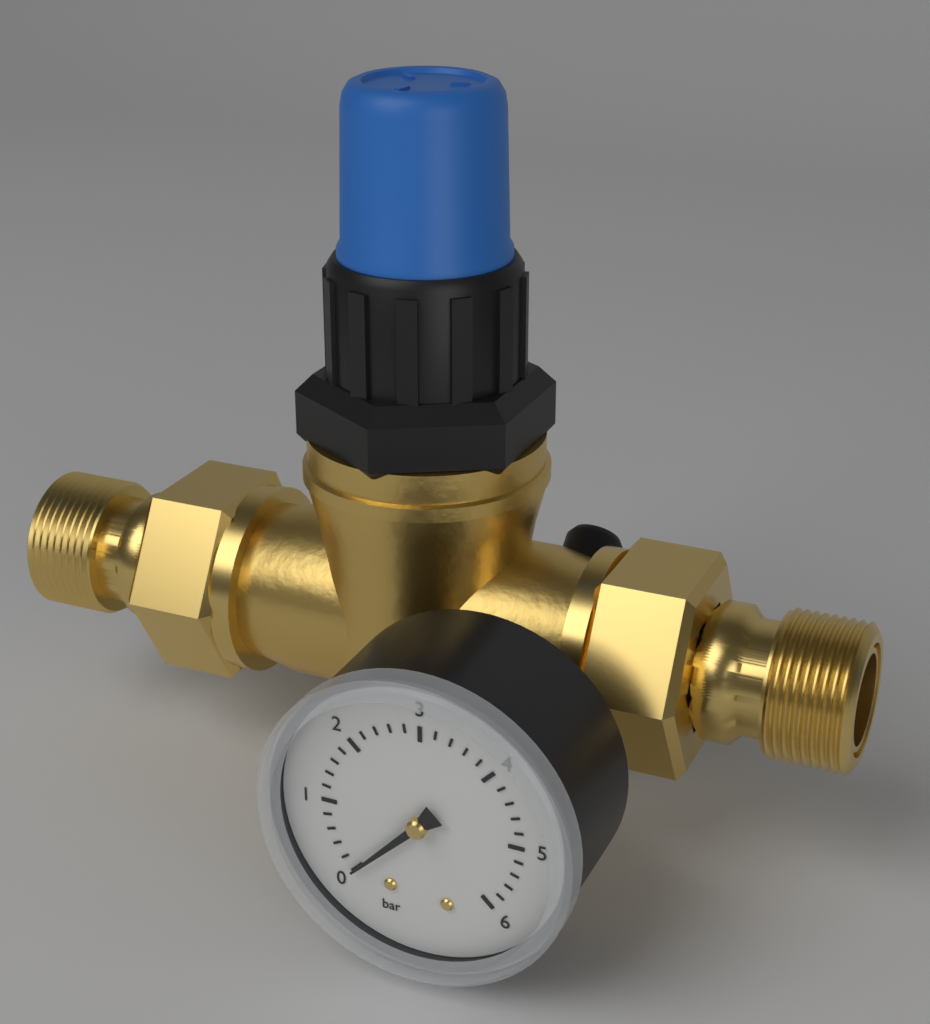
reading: 0.0 bar
